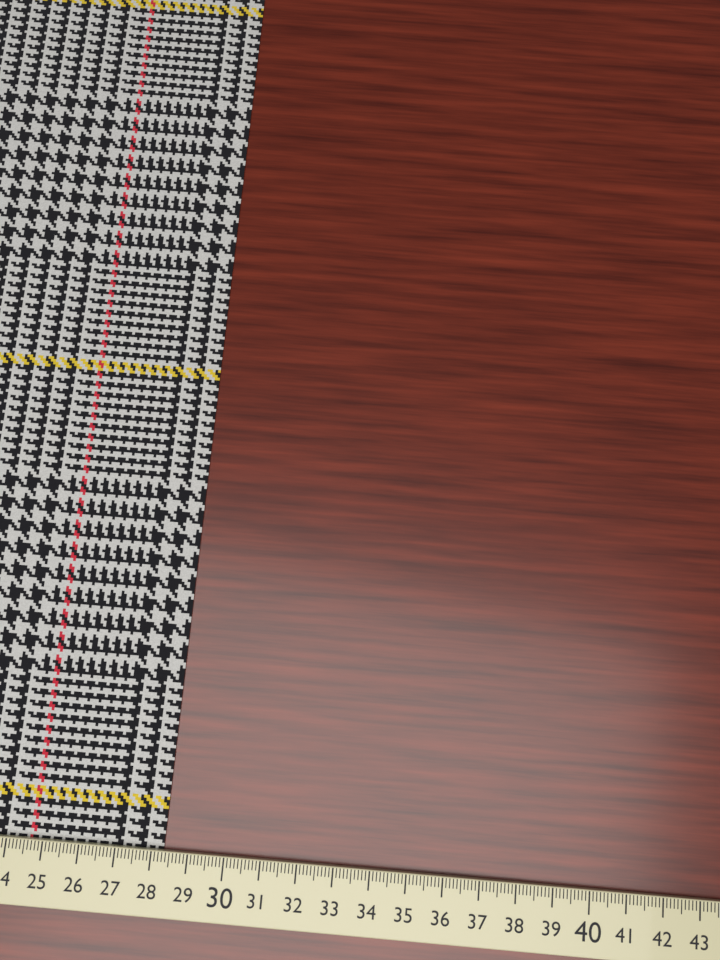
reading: 28.3 cm
